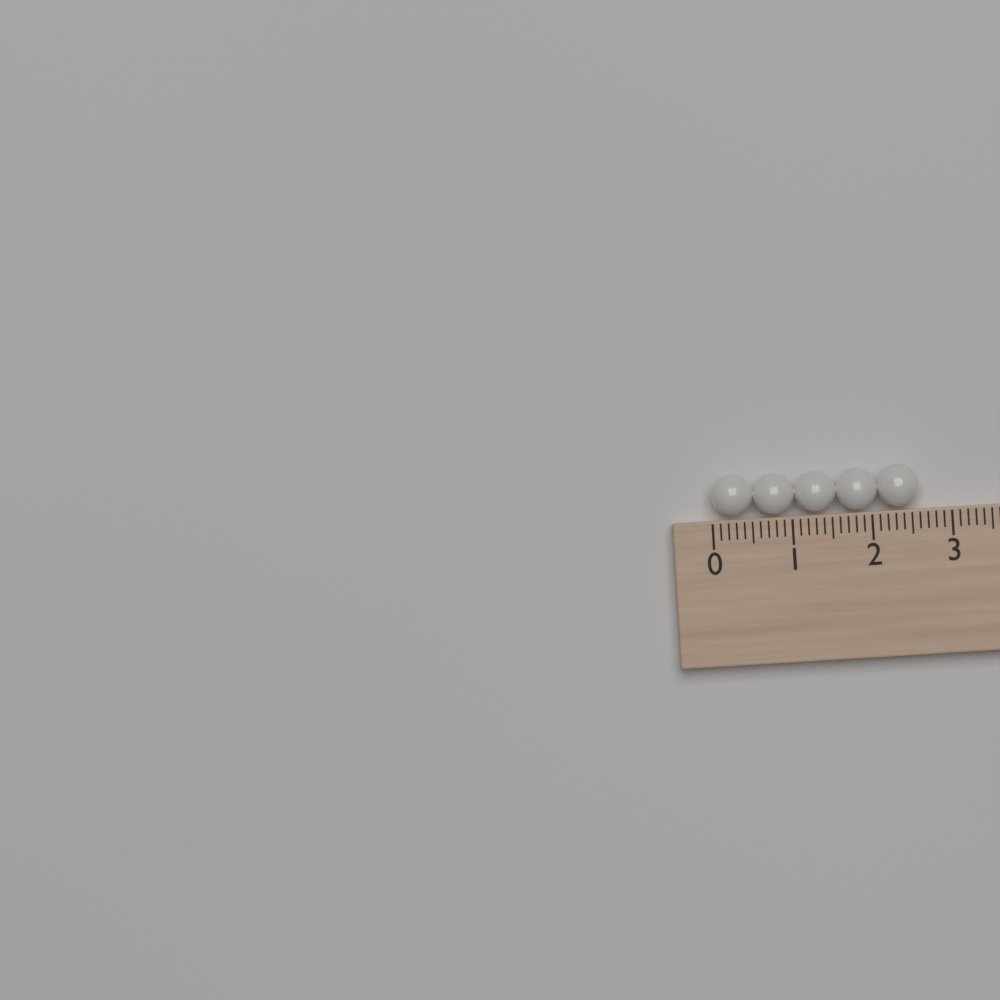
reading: 2.6 (no unit)
